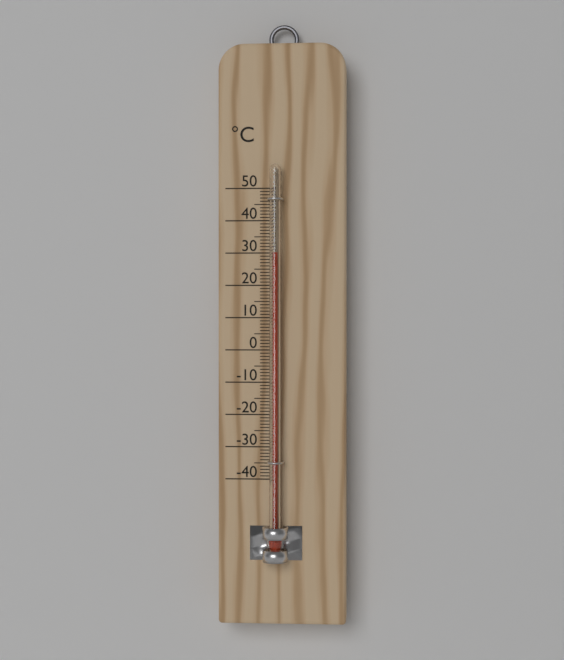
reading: 30 °C
